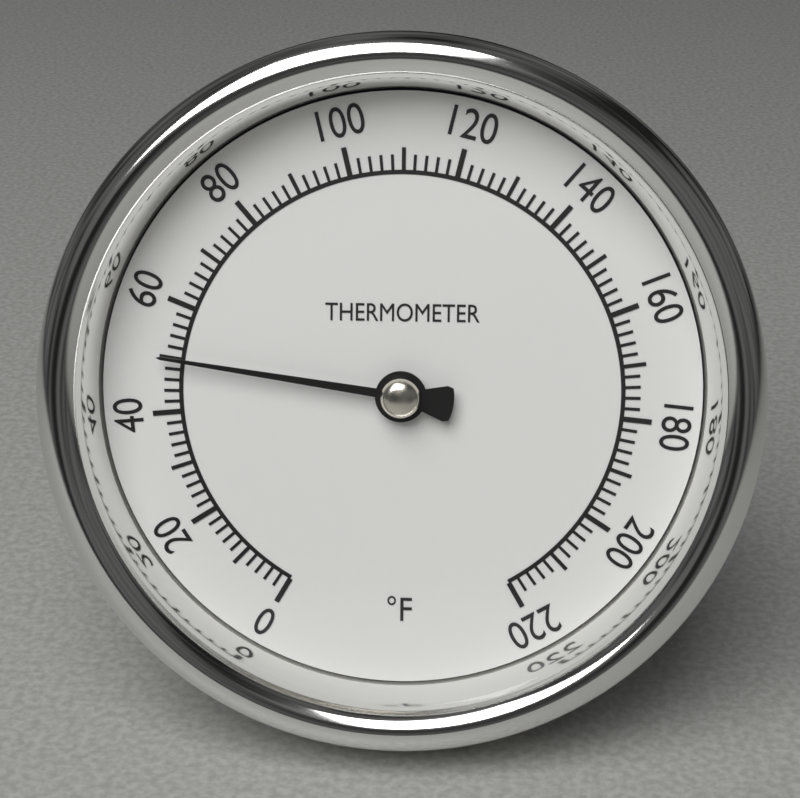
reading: 50 °F
